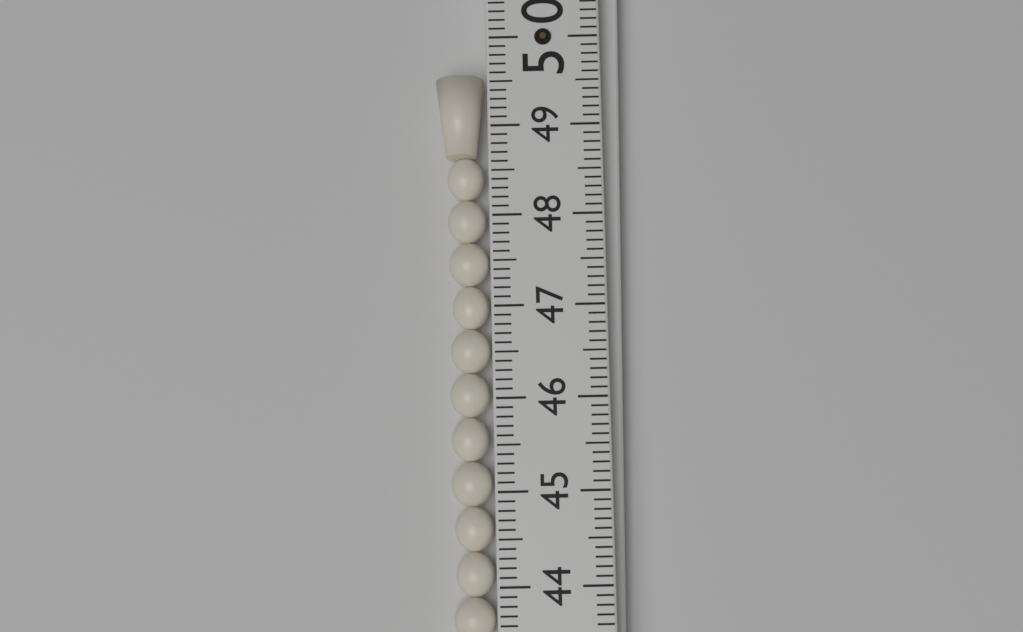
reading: 49.6 (no unit)
